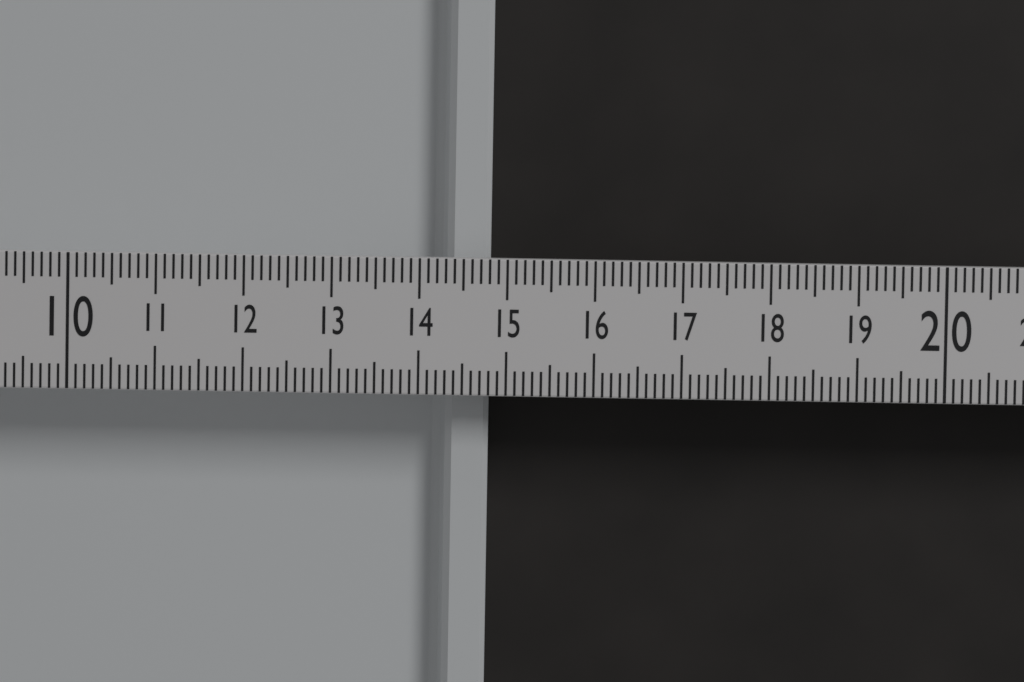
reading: 14.8 (no unit)
